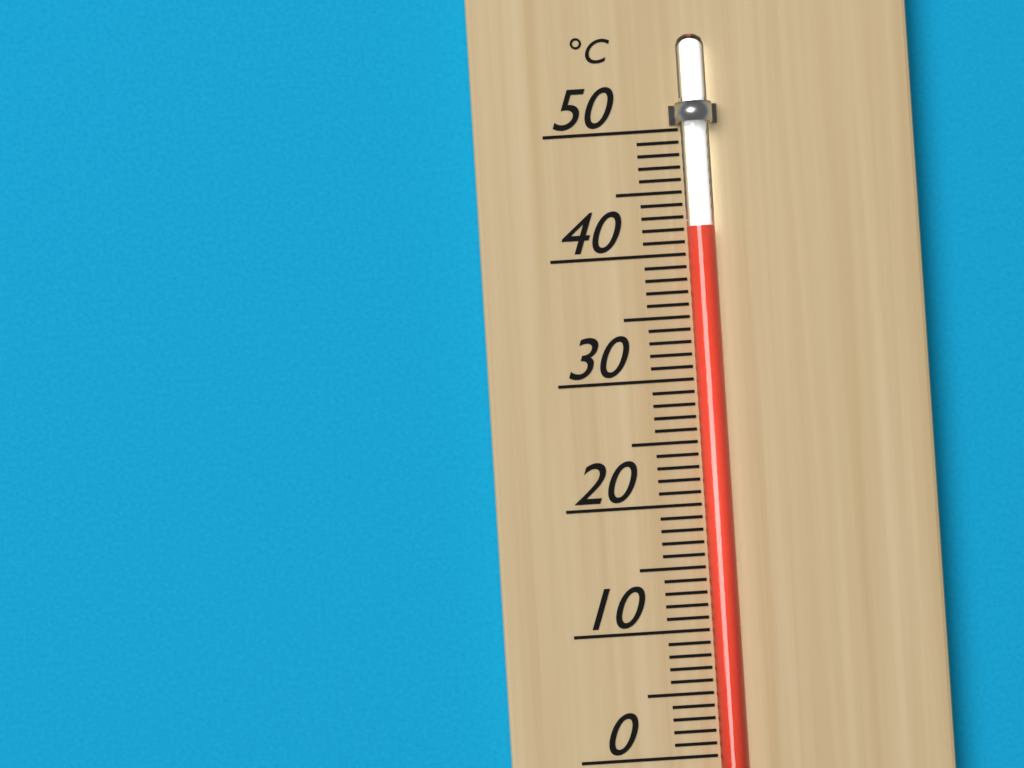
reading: 42 °C
